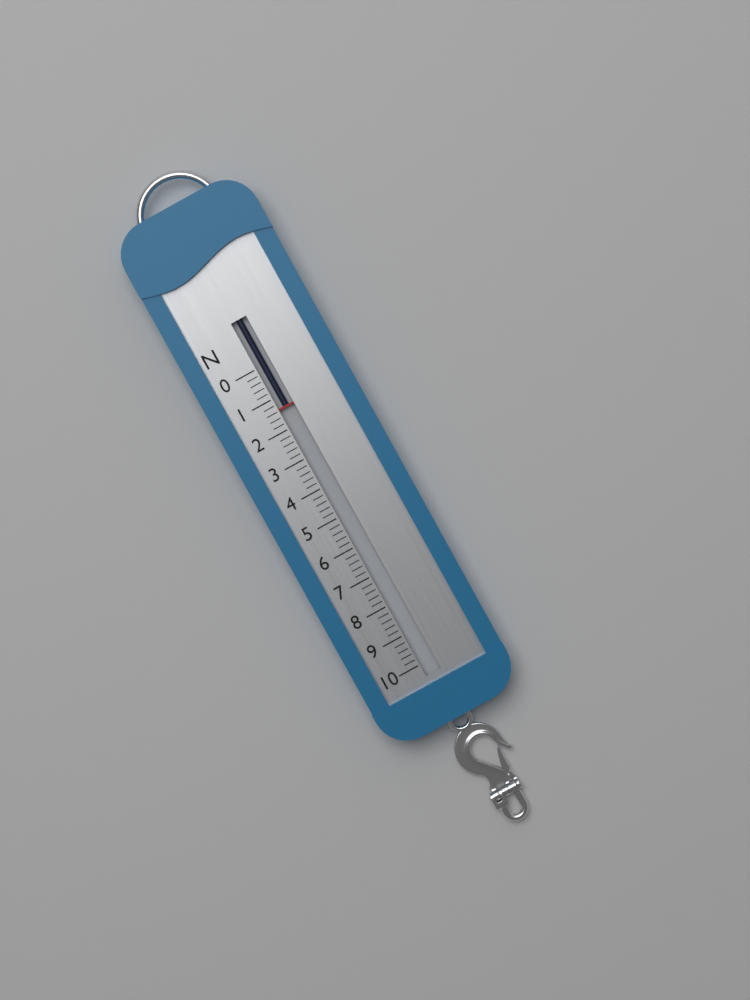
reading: 1.4 N
